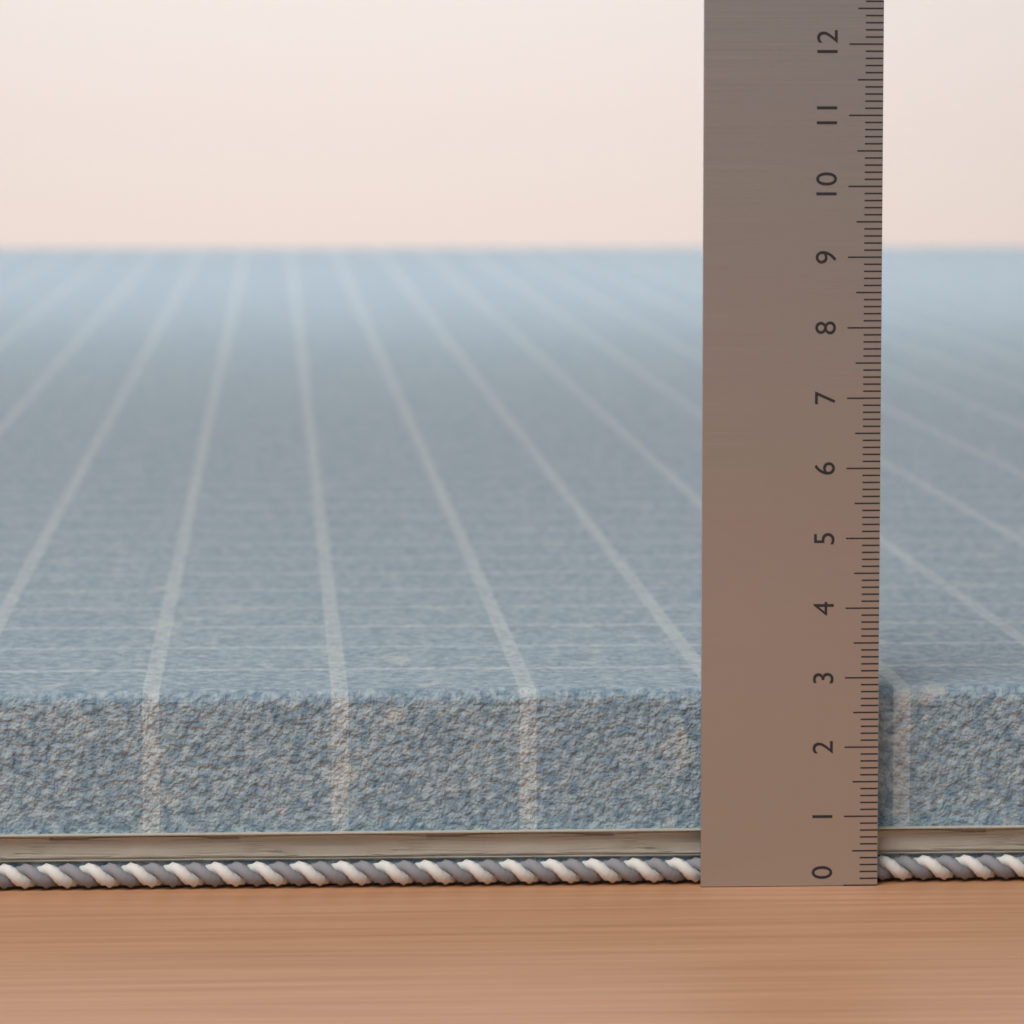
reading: 2.8 (no unit)
